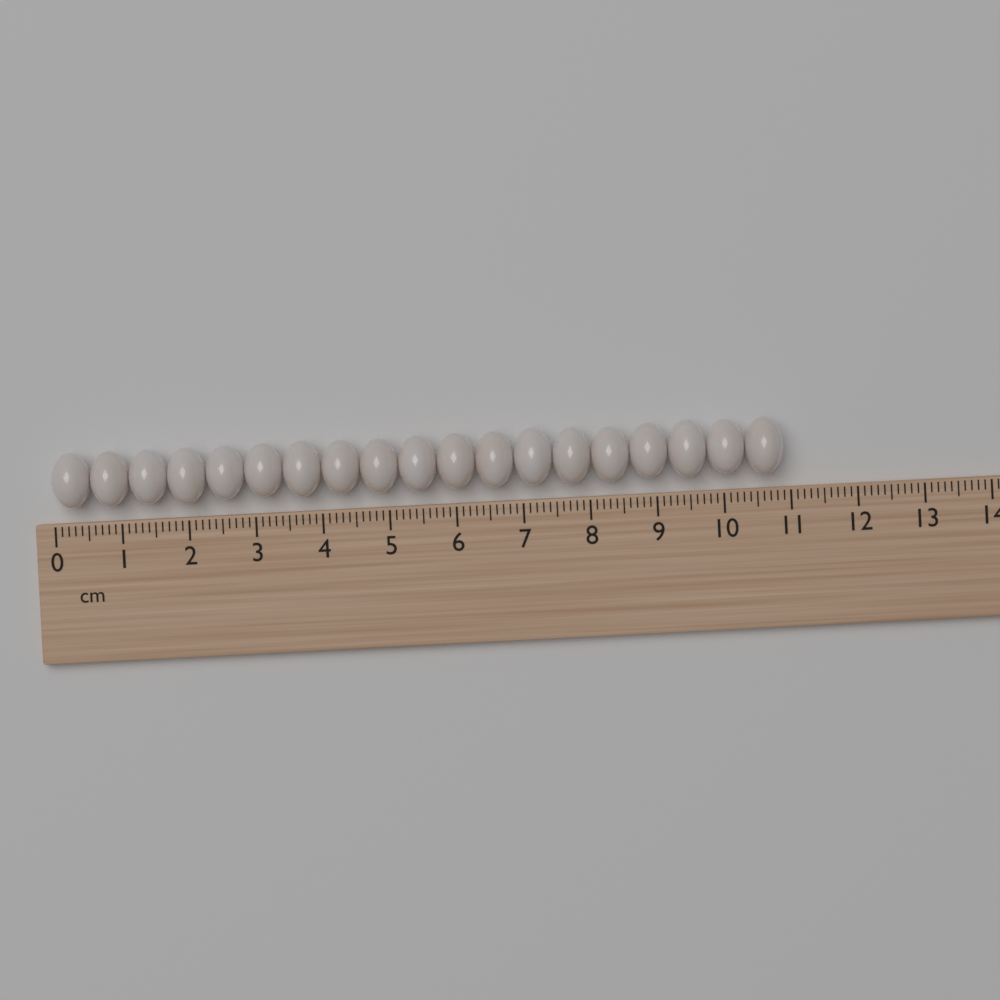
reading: 10.9 cm
